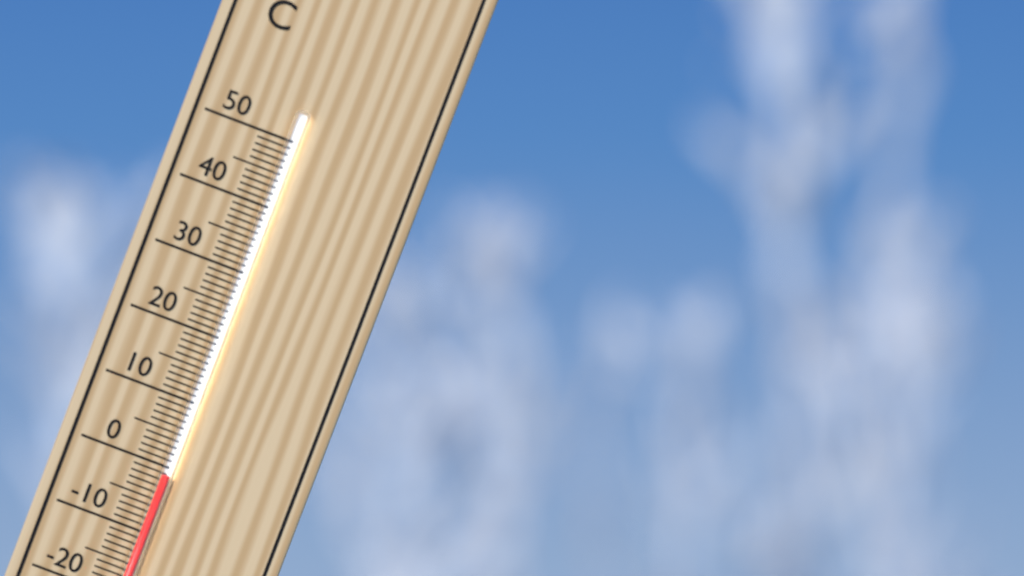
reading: -1 °C
